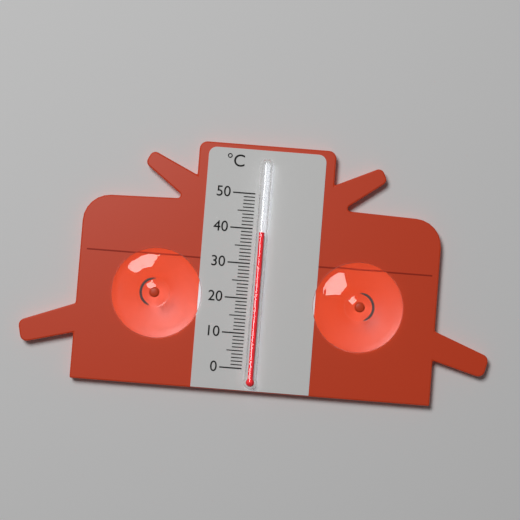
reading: 39 °C
